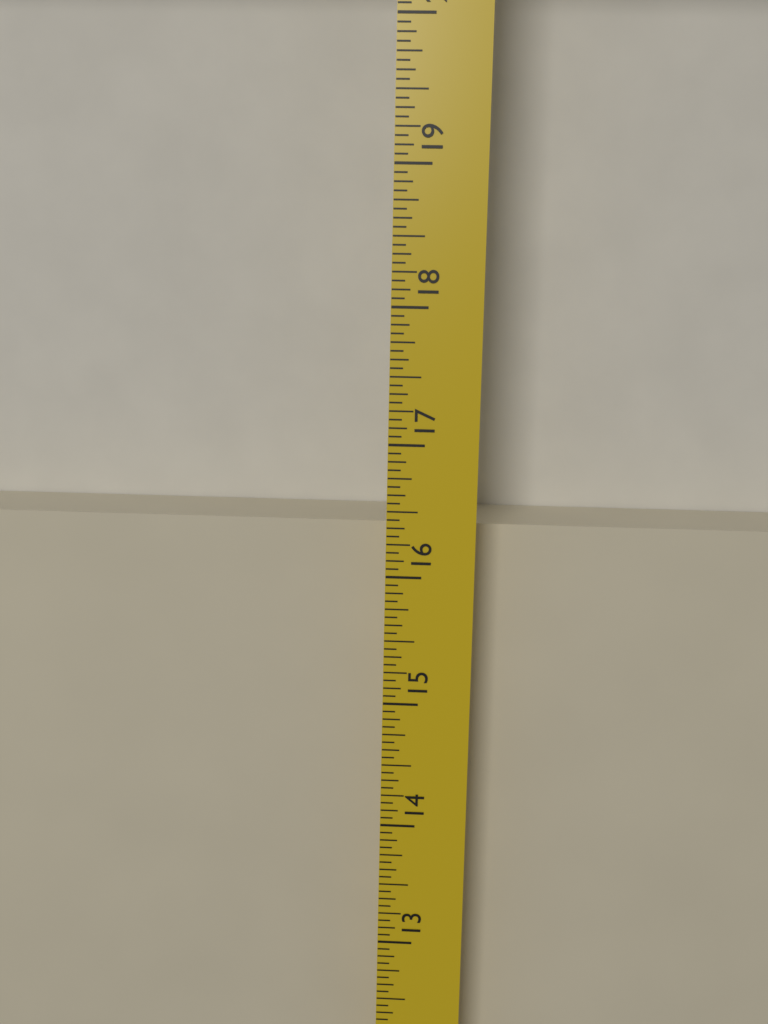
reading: 16.3125 in
